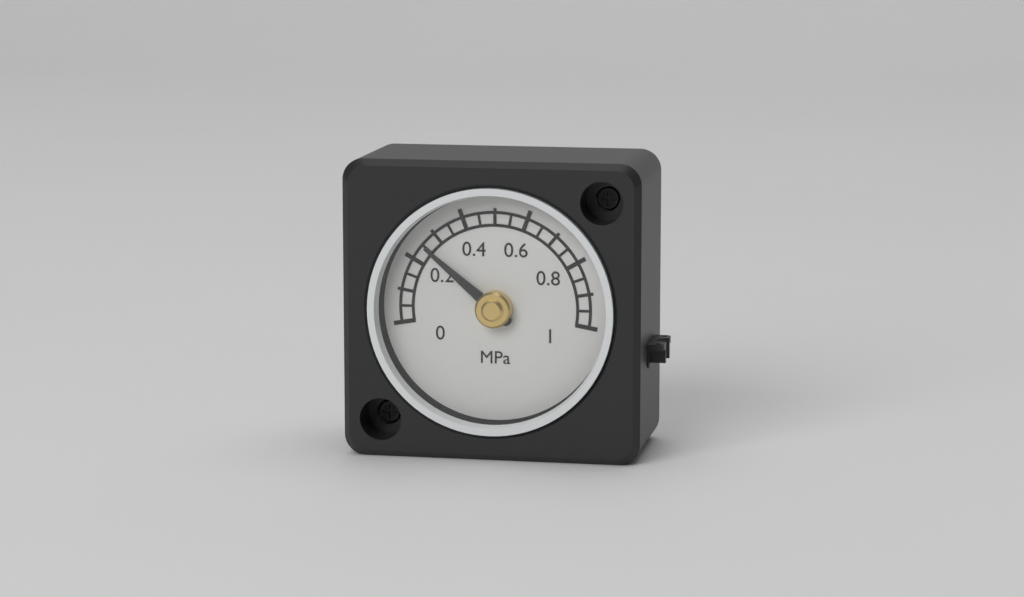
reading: 0.25 MPa
